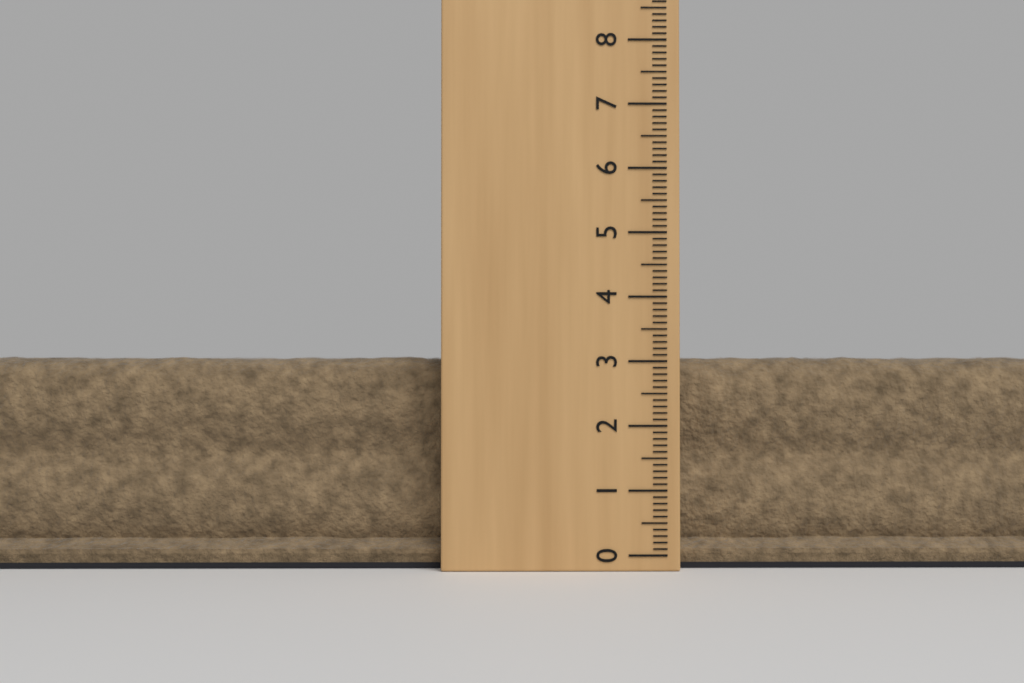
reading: 3.1 (no unit)
